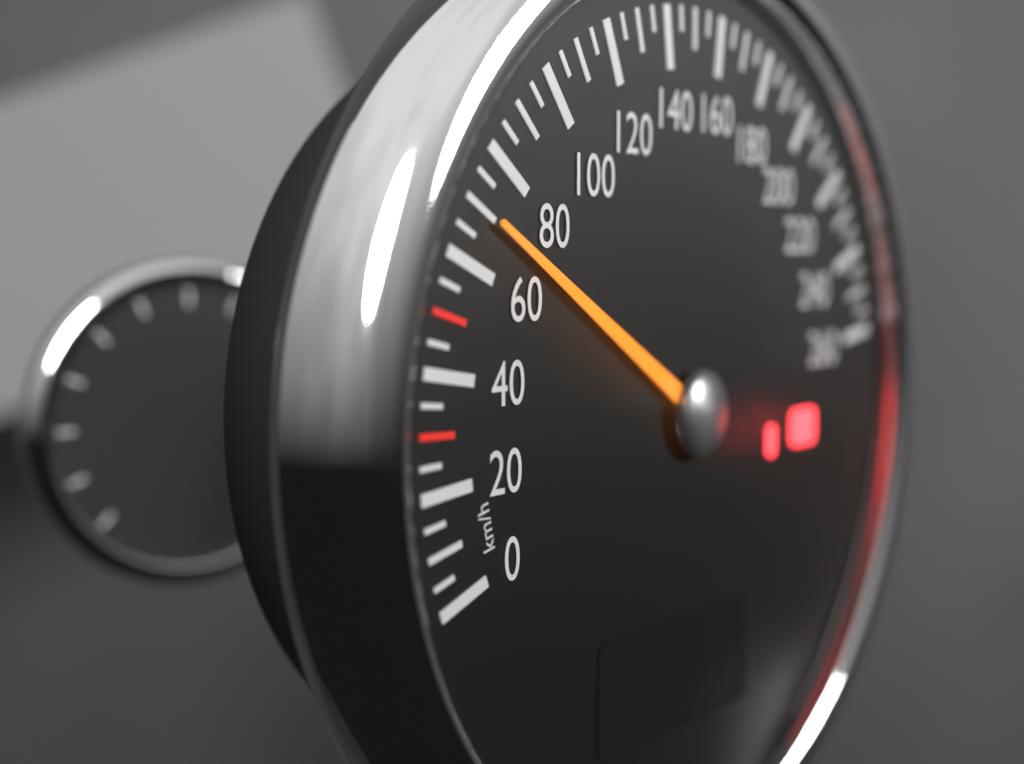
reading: 70 km/h
